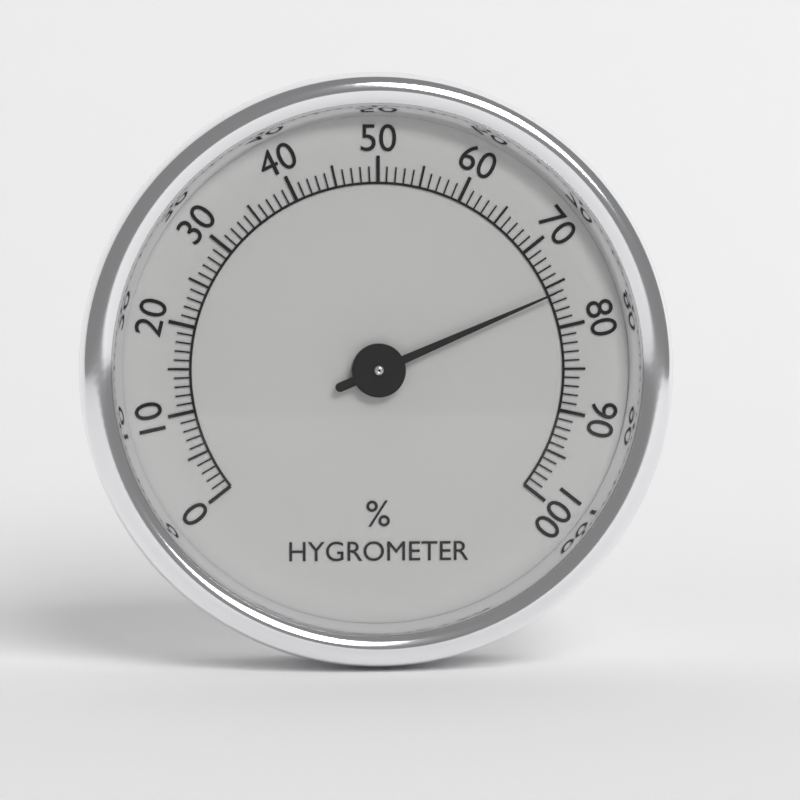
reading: 76 %
